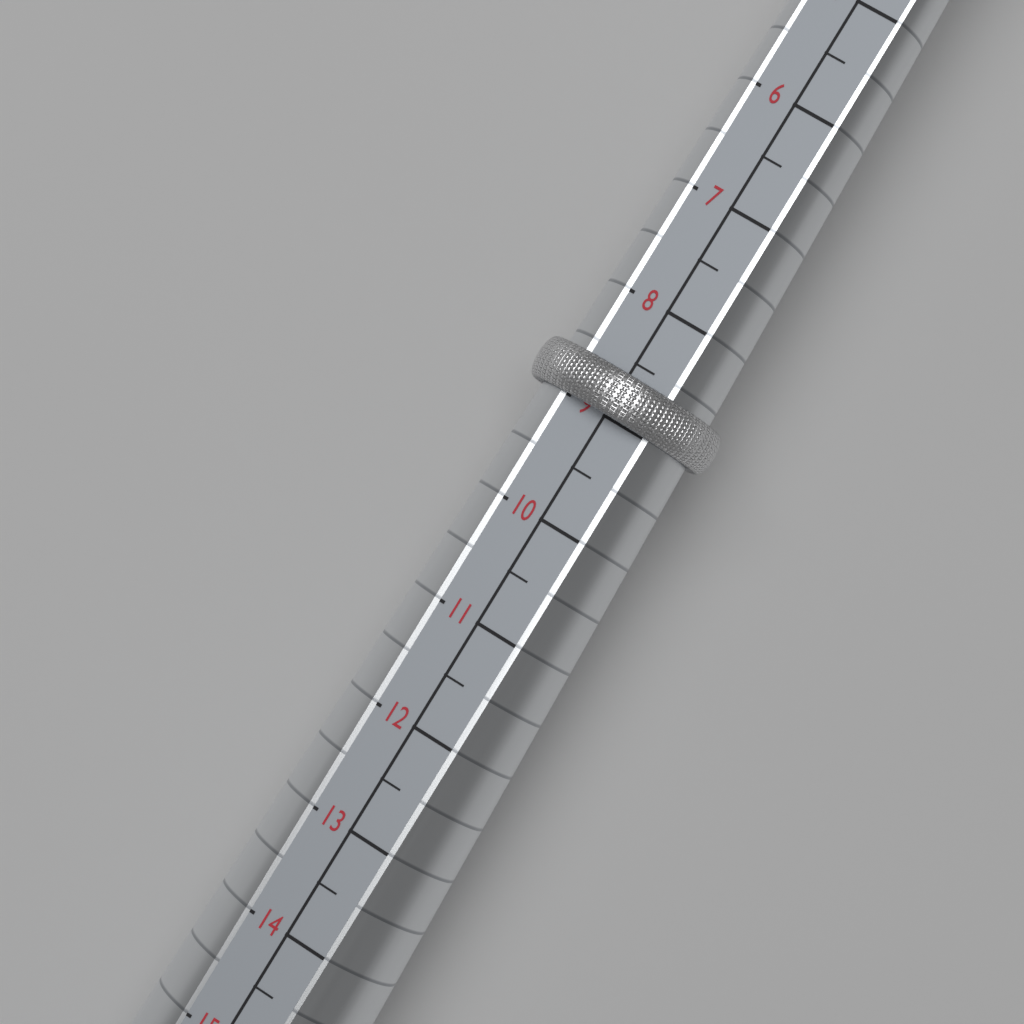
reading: 9.0 (no unit)
